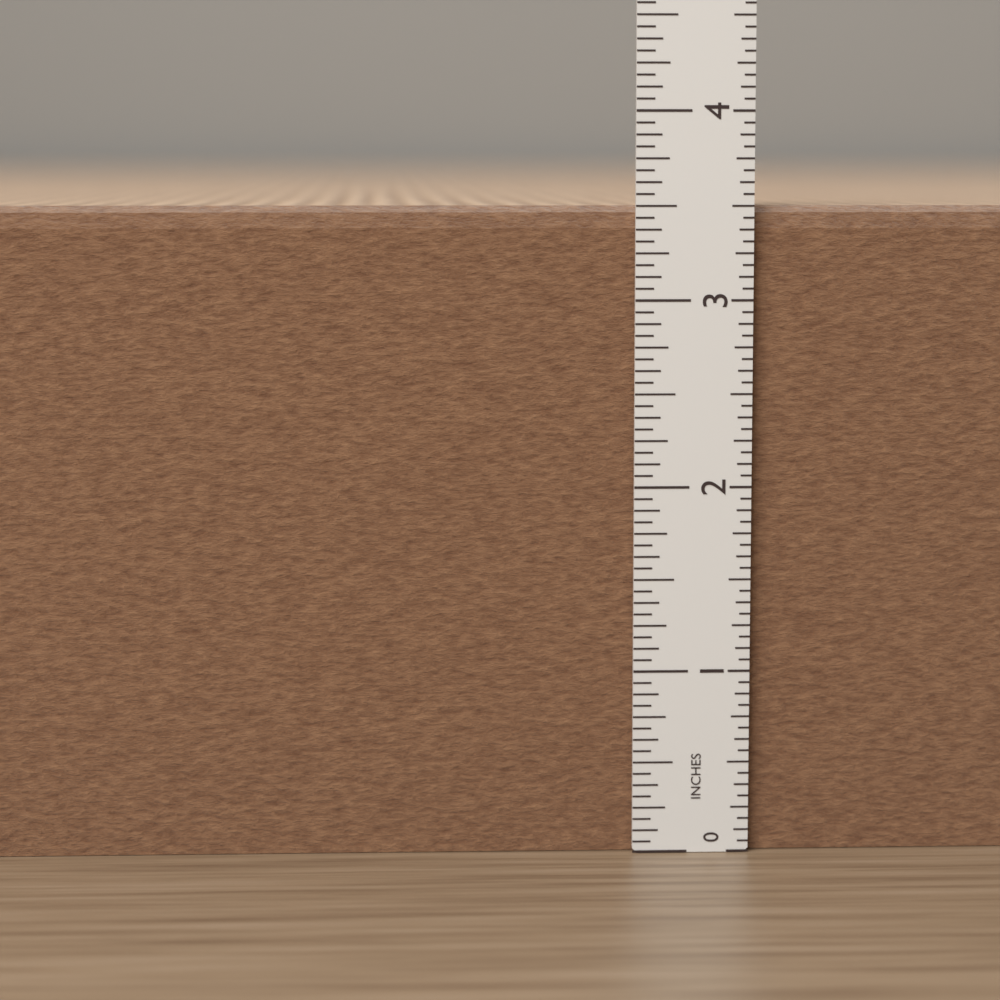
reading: 3.5000 in
